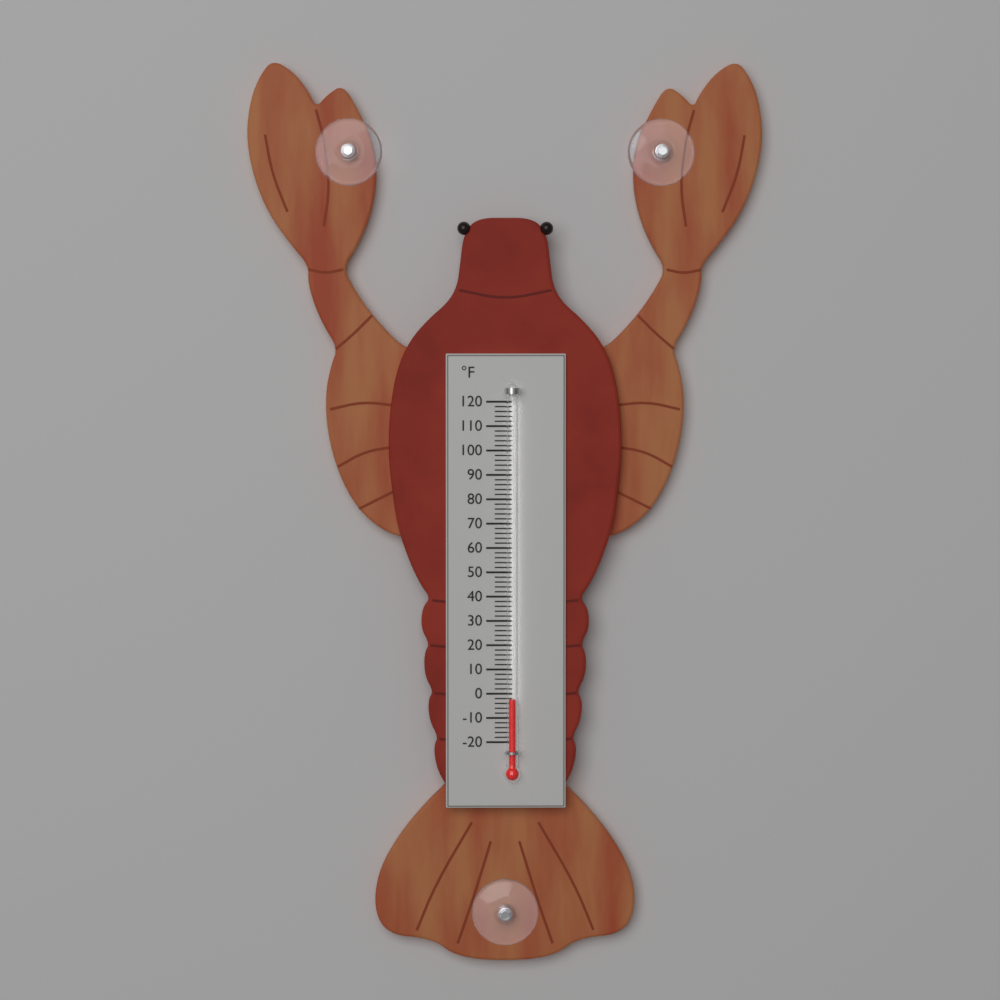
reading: -2 °F
